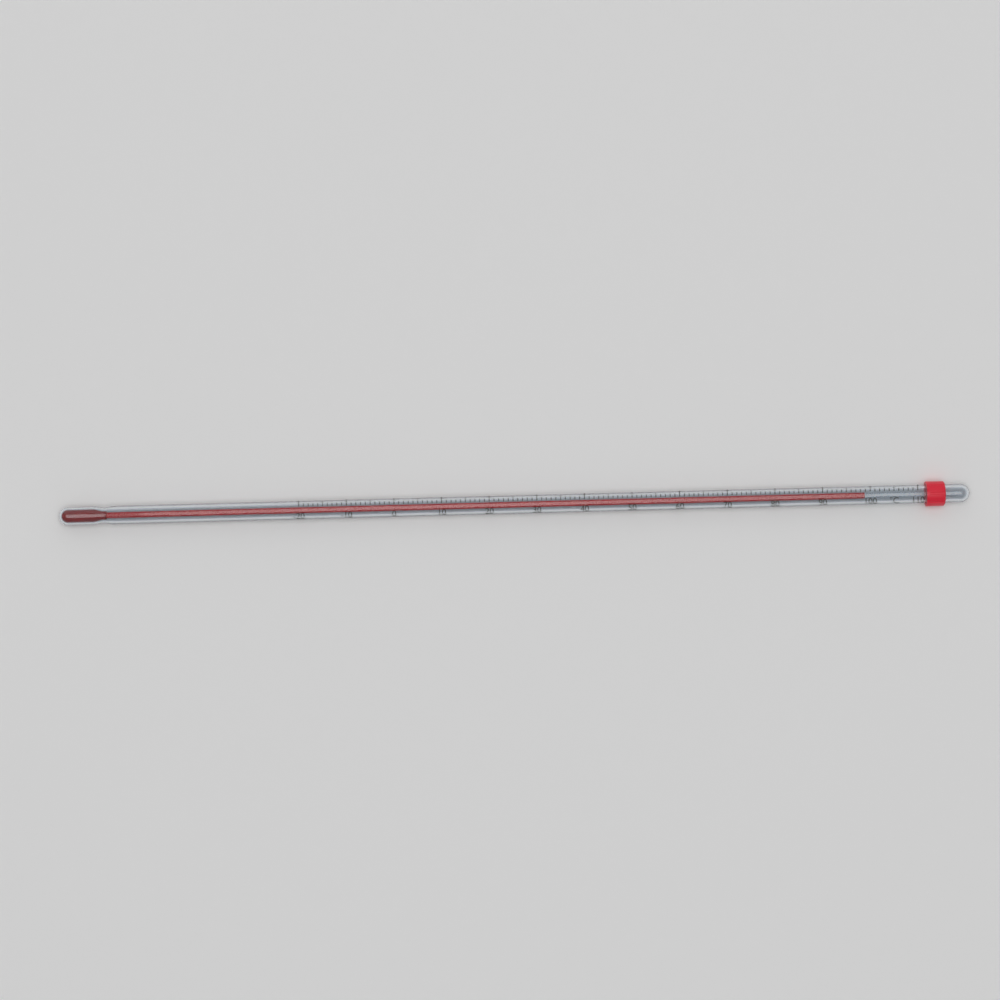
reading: 99 °C
